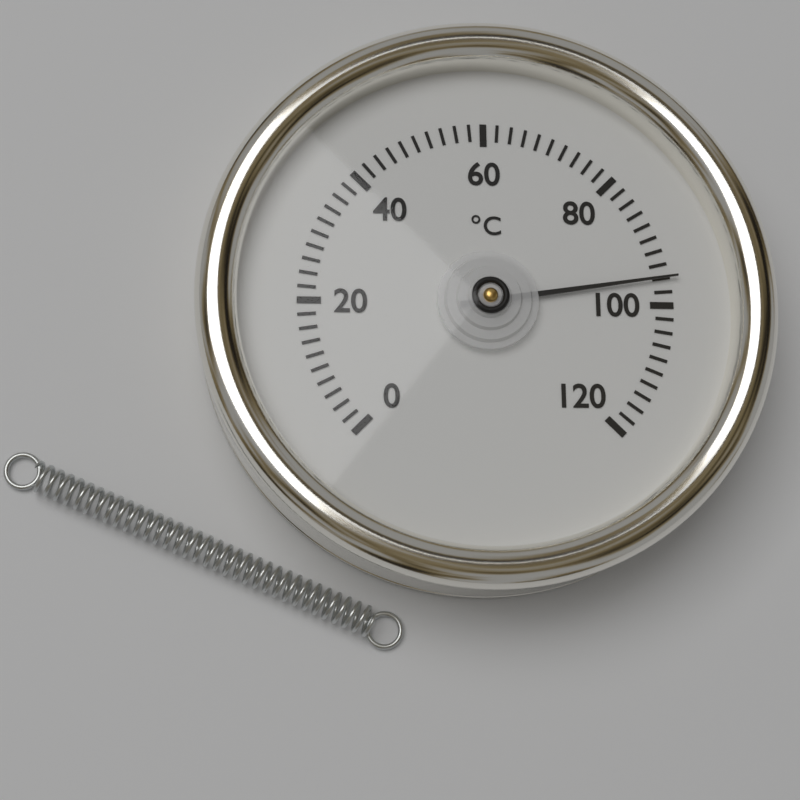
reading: 96 °C
